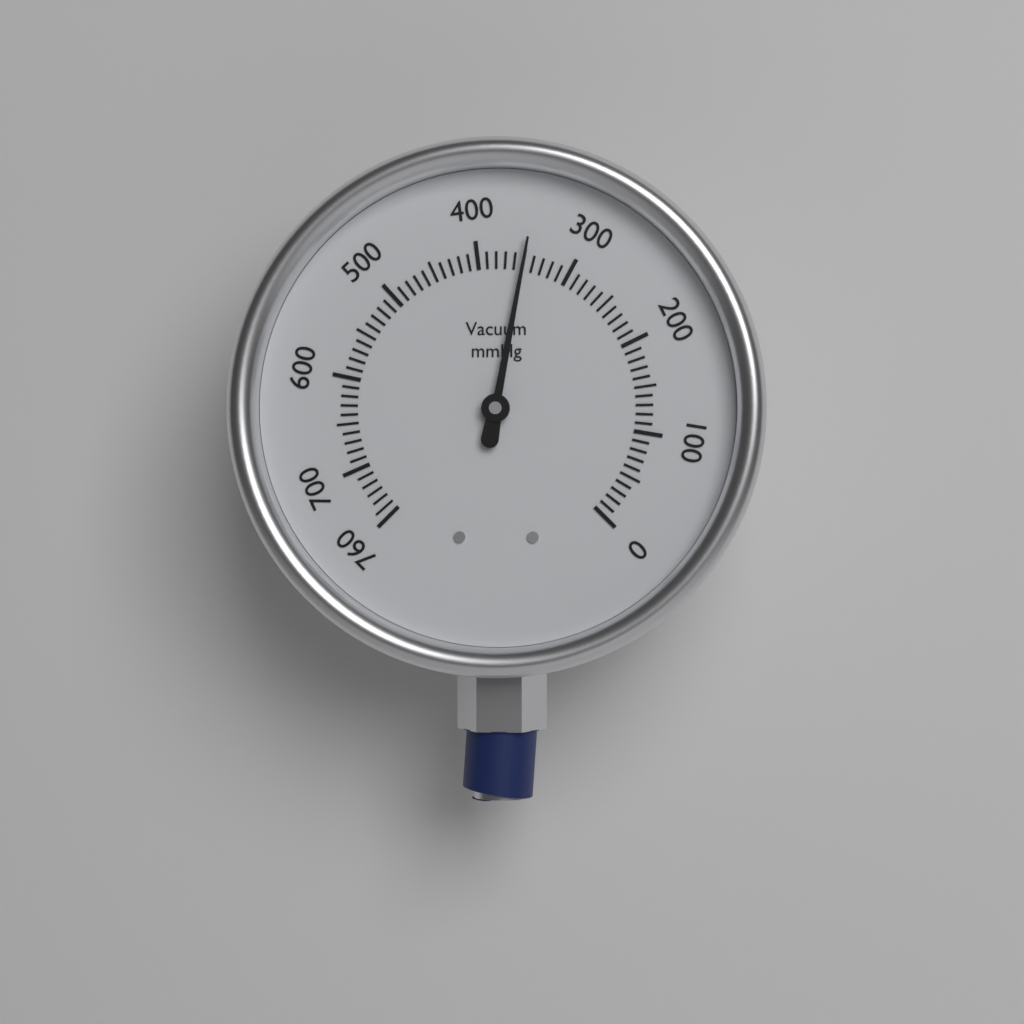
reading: 350 mmHg
